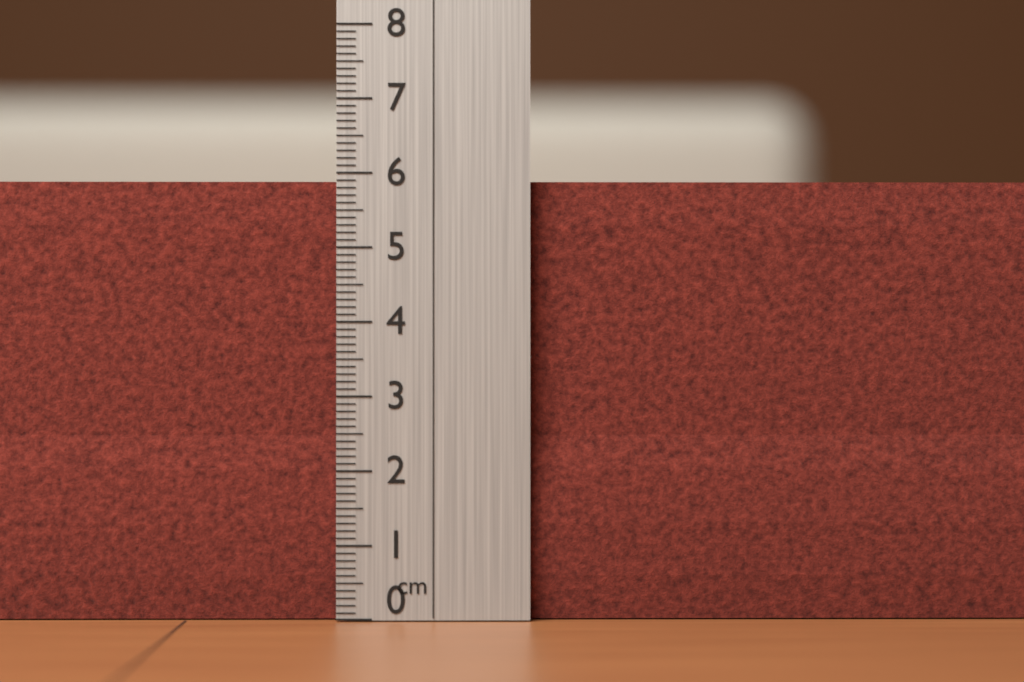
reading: 5.9 cm
